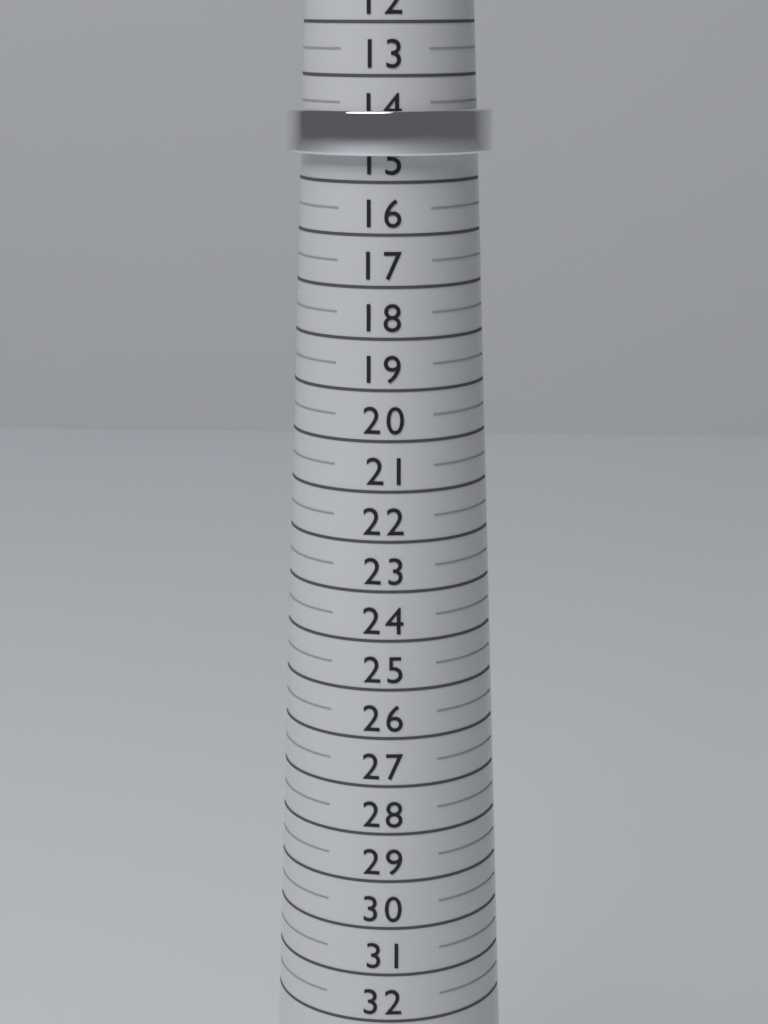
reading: 14.5 (no unit)
